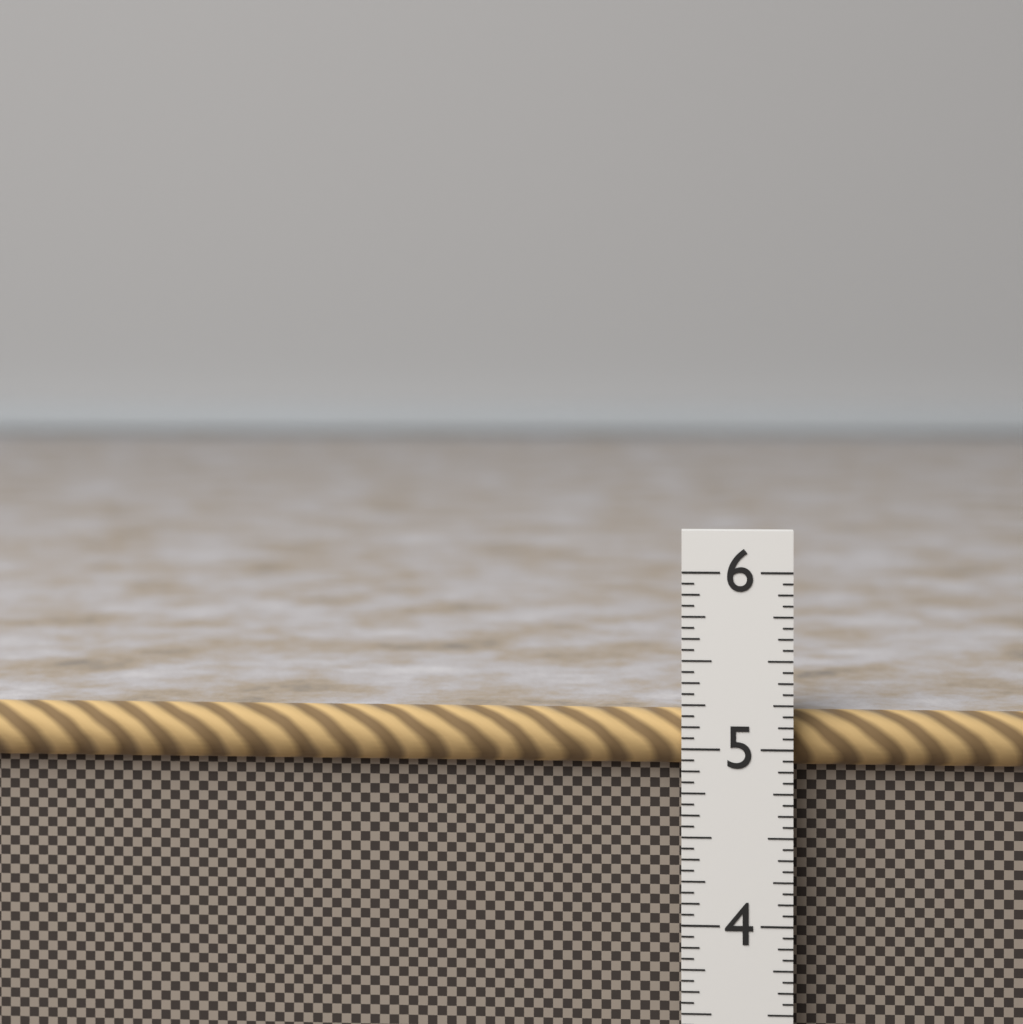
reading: 5.1875 in
